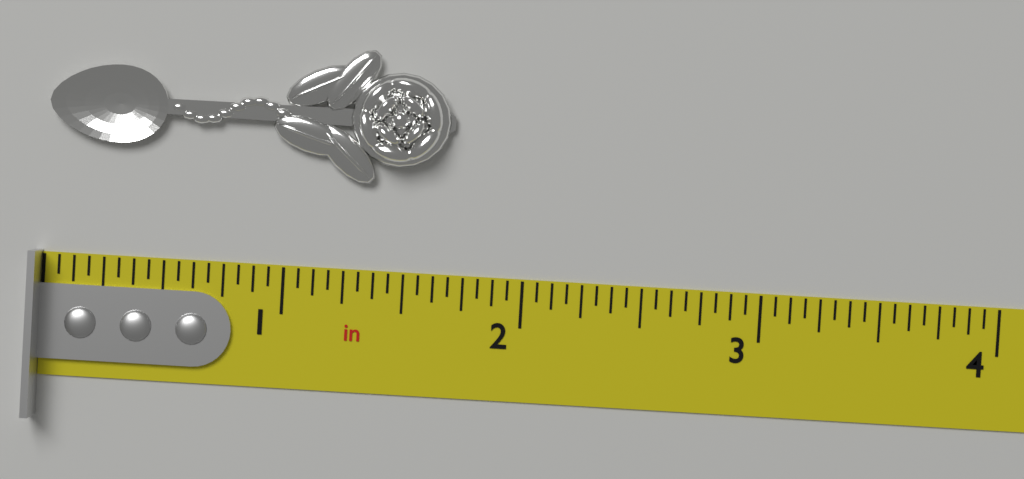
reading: 1.6875 in
